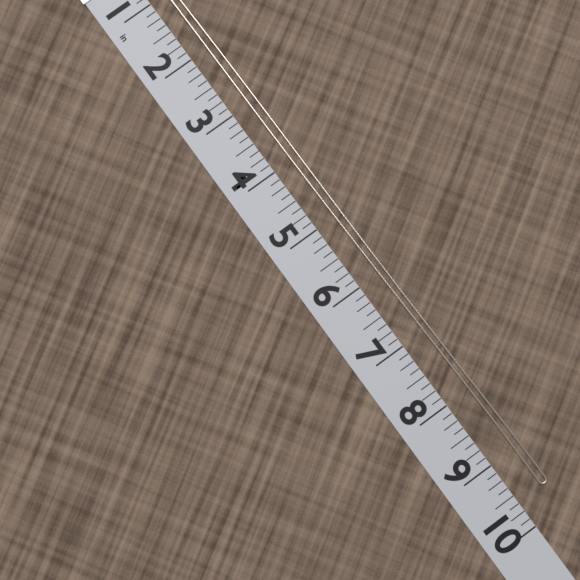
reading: 9.625 in
